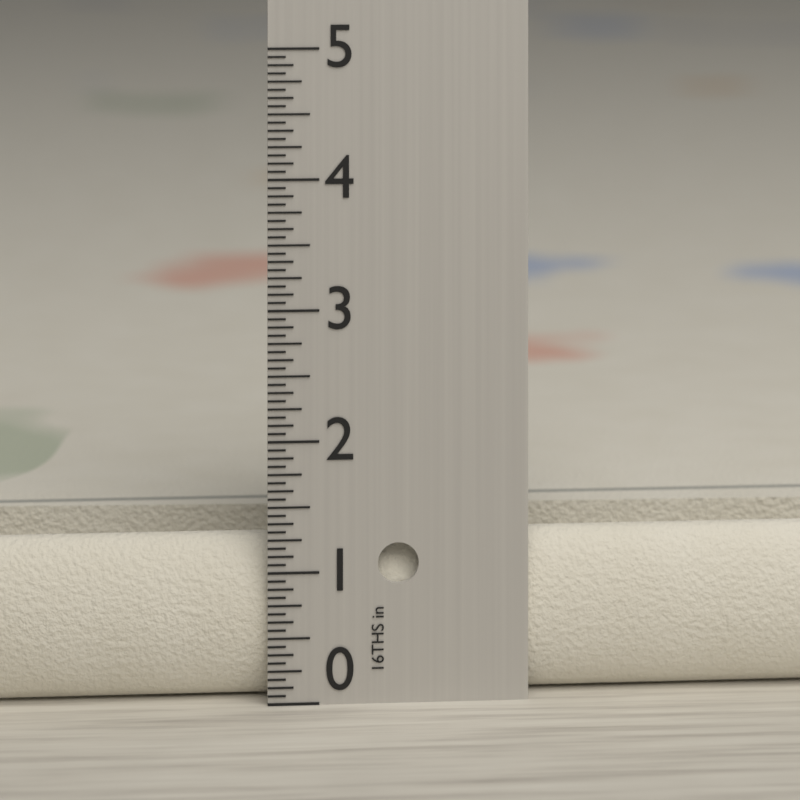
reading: 1.2500 in
